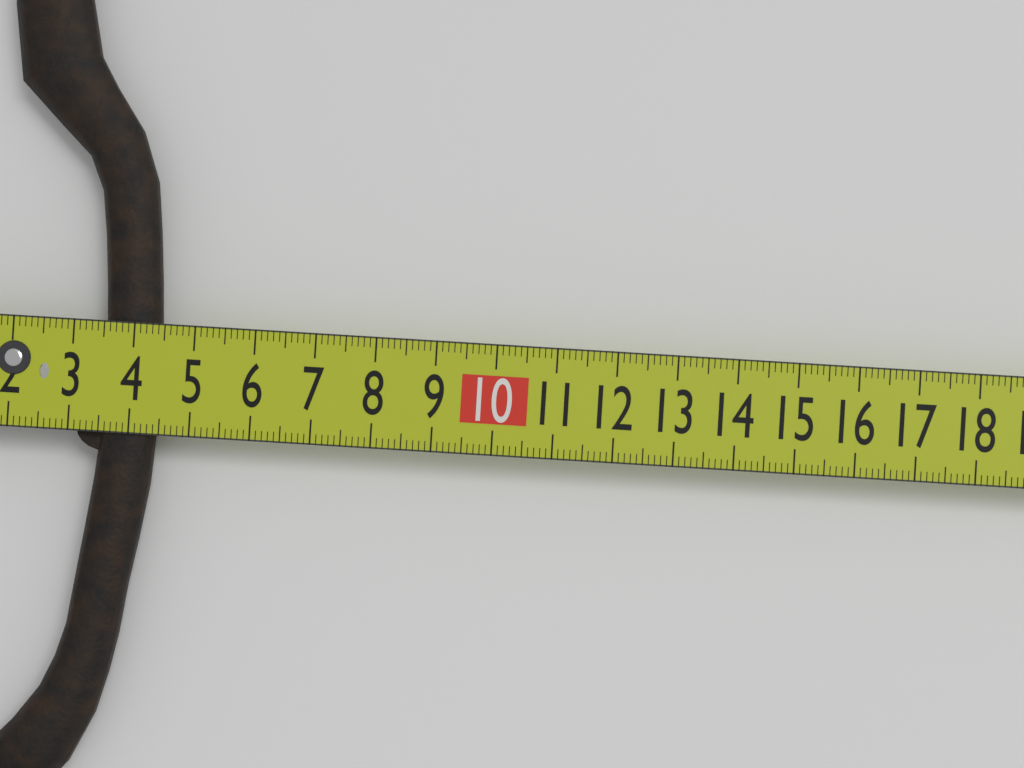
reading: 4.4 cm
